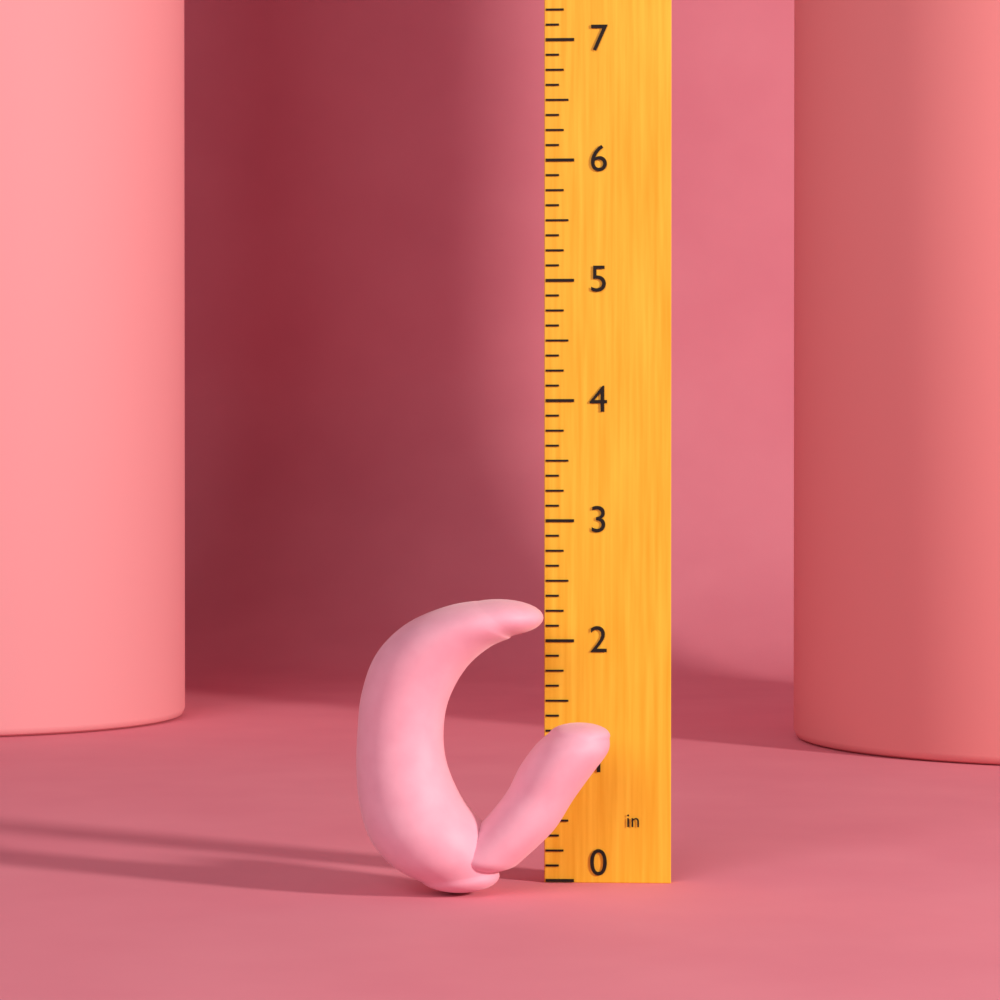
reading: 2.375 in
